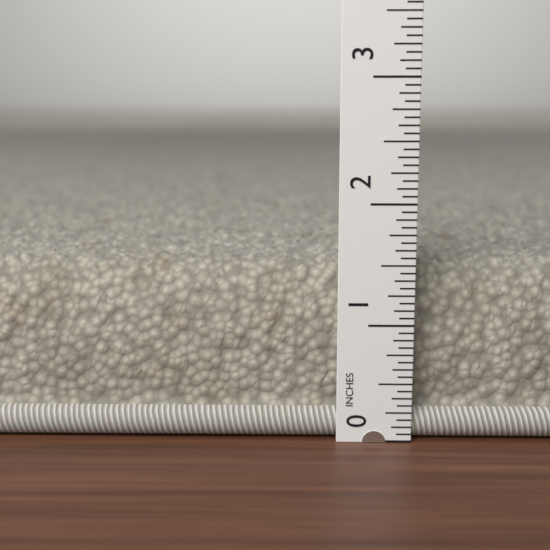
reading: 1.5000 in
